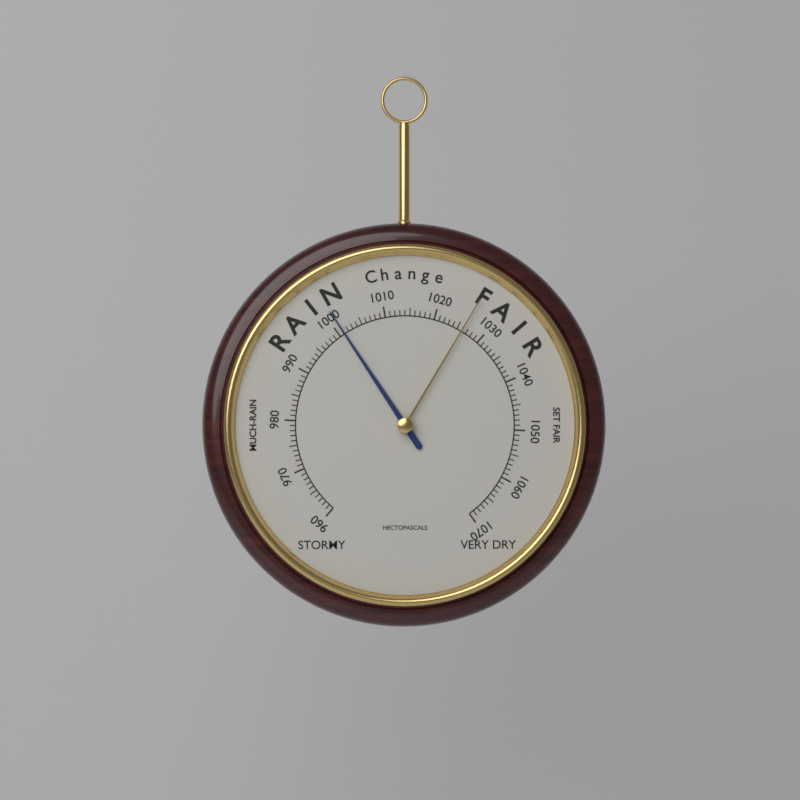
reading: 1001 hPa
